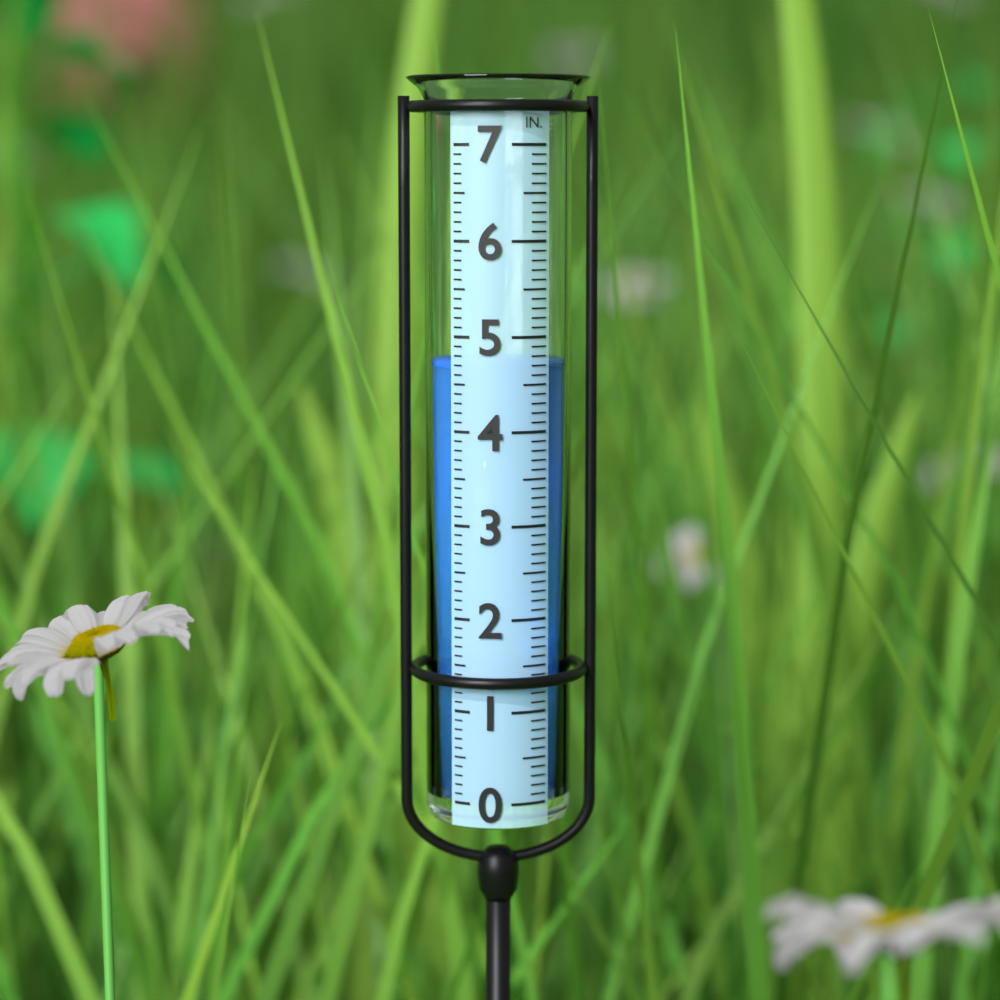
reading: 4.7 in
